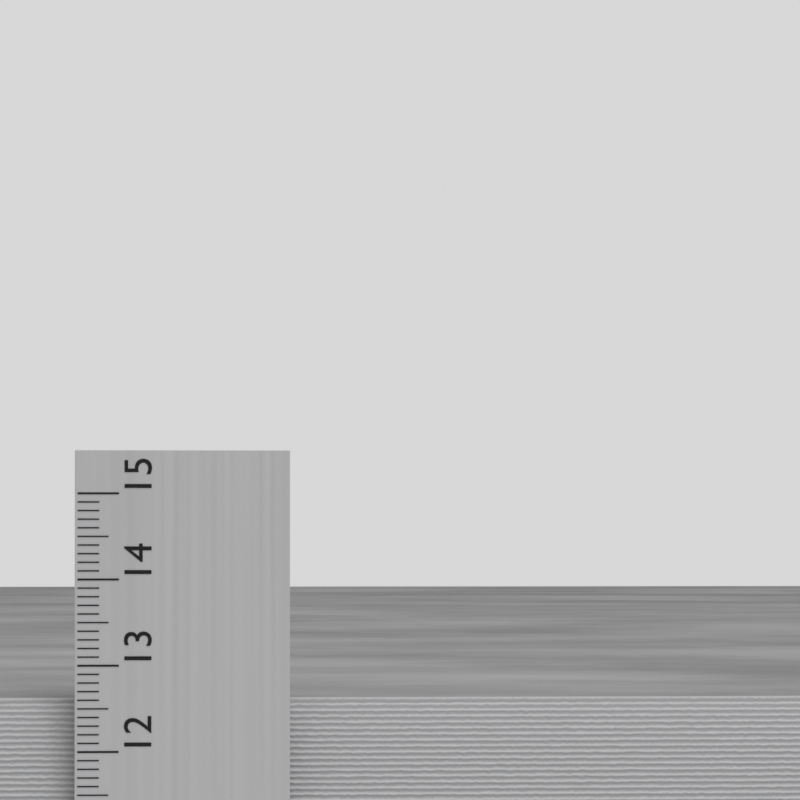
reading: 12.6 cm
